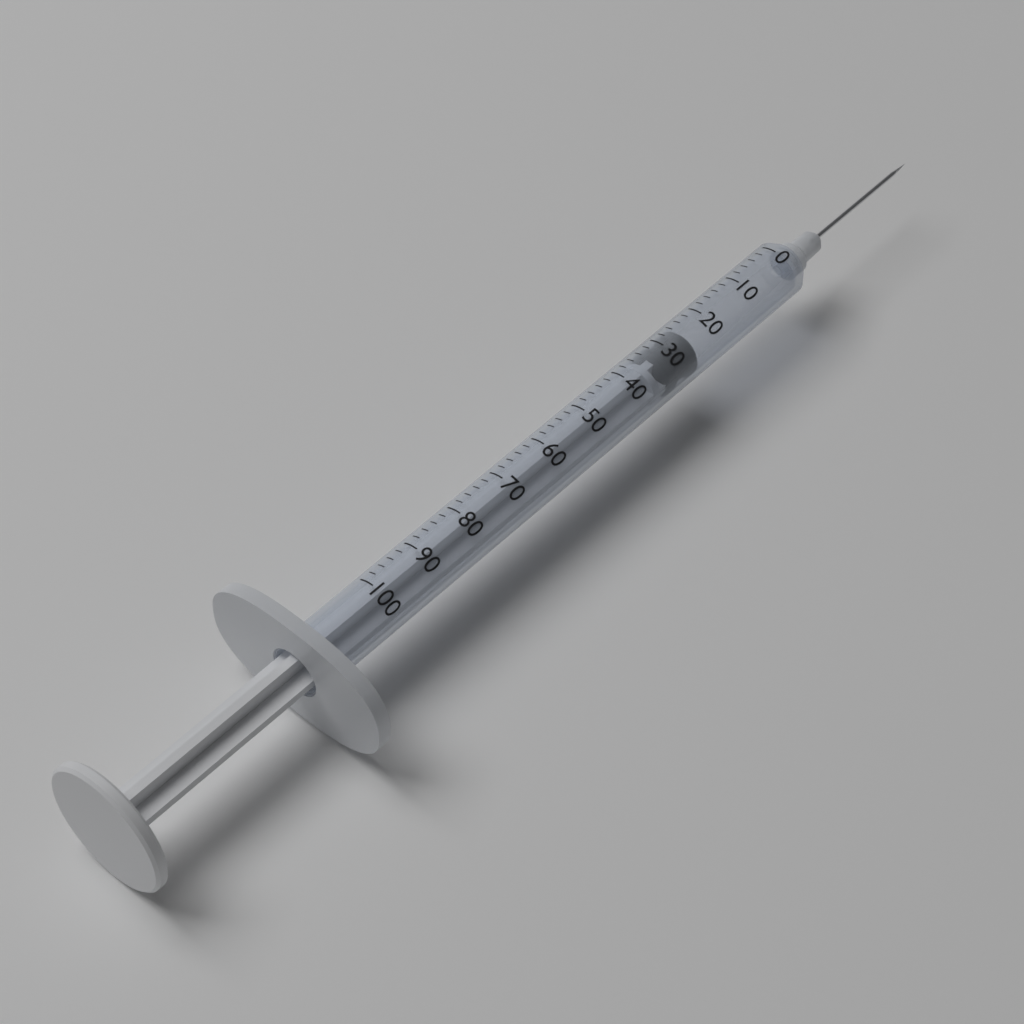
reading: 25 (no unit)
